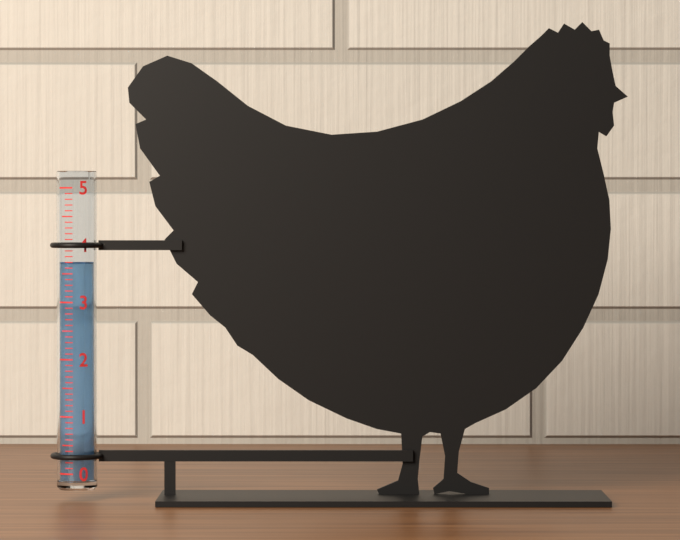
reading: 3.7 (no unit)
